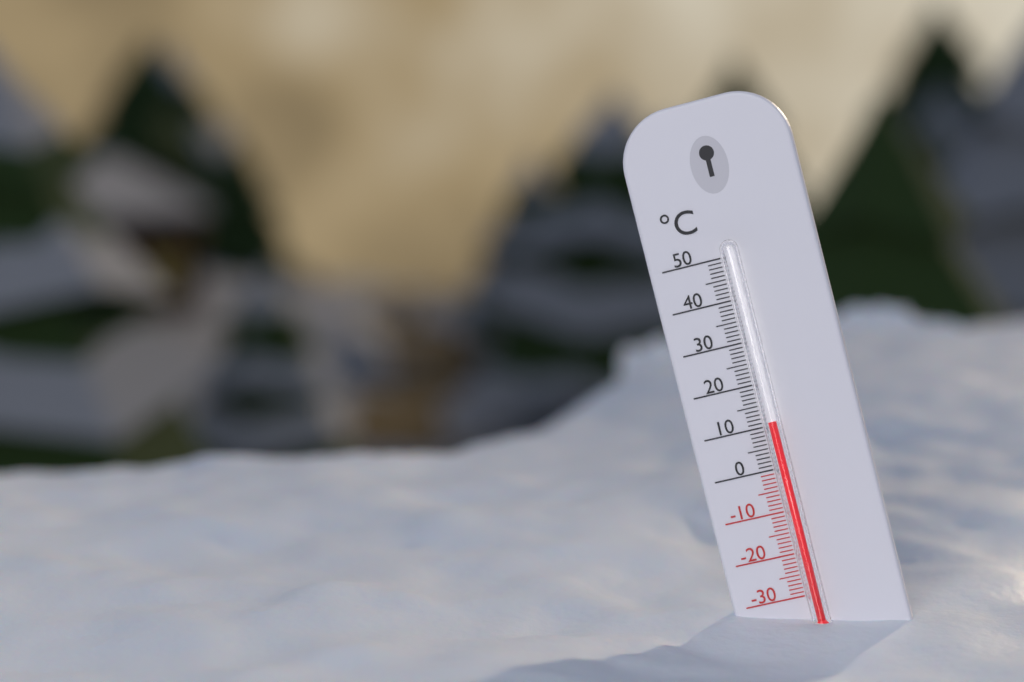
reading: 11 °C
